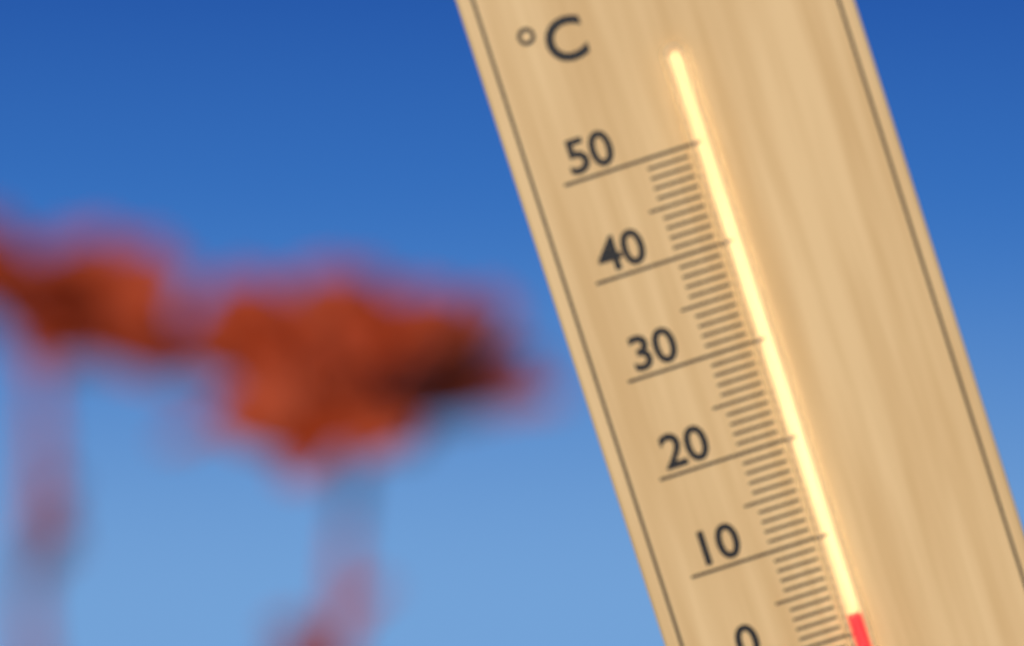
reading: 2 °C
